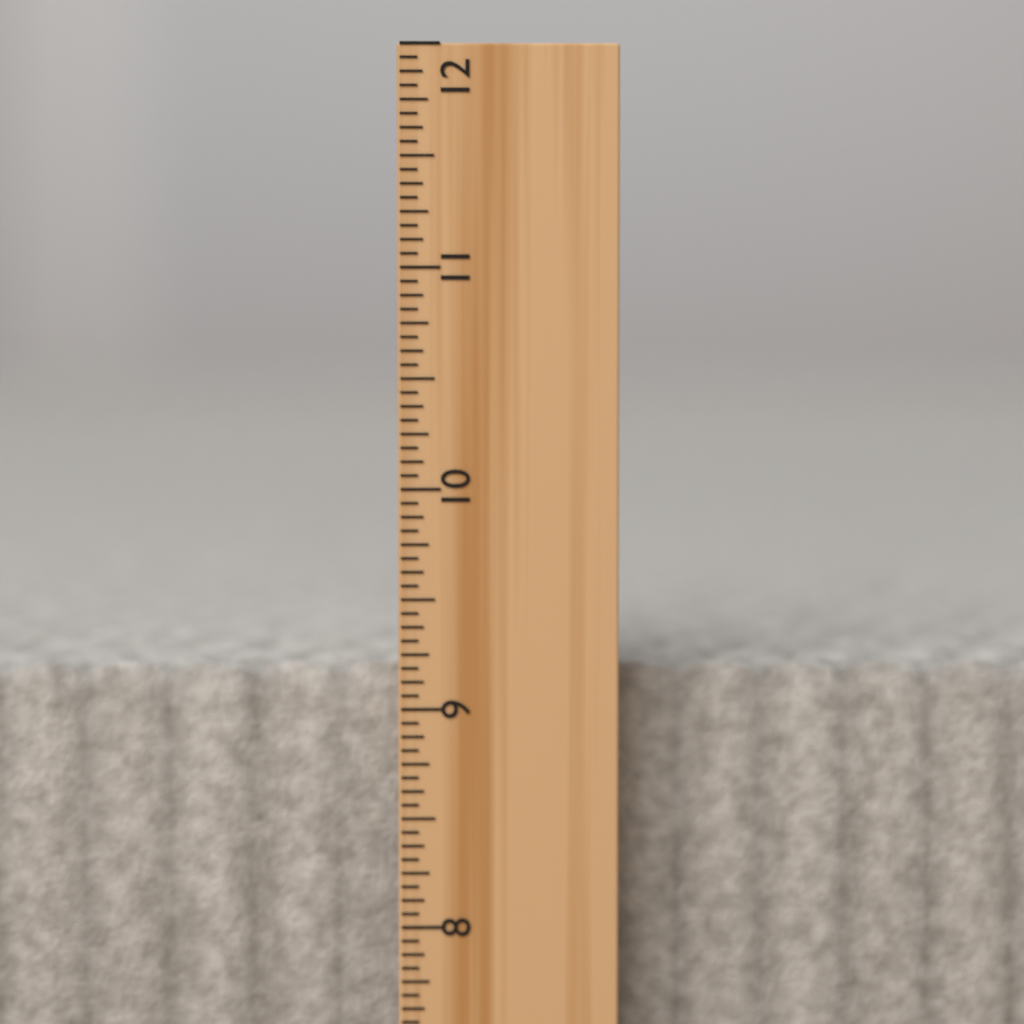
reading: 9.1875 inch
